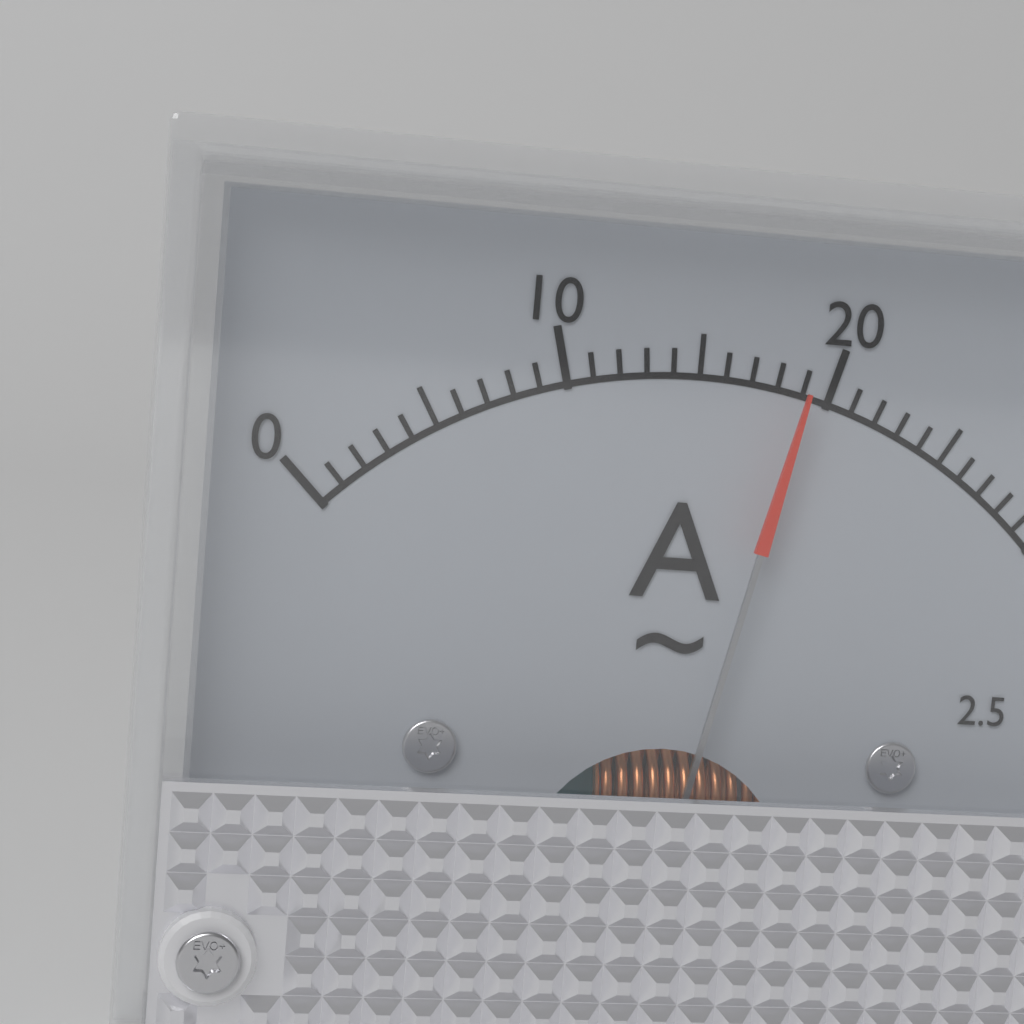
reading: 19 A
